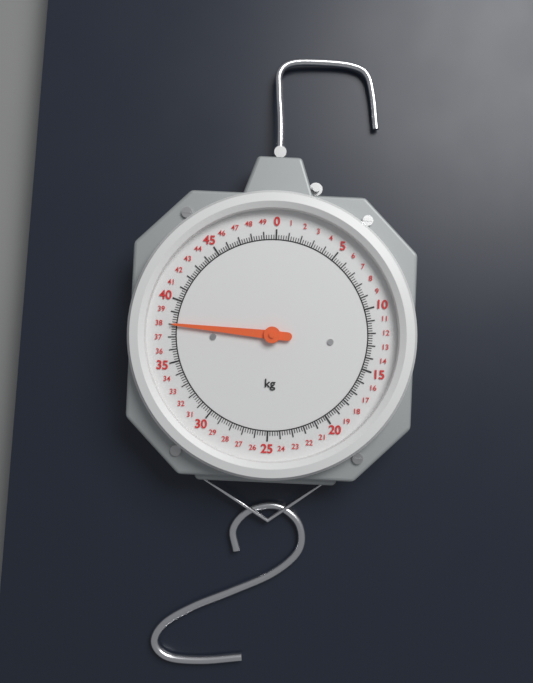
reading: 38.0 kg
